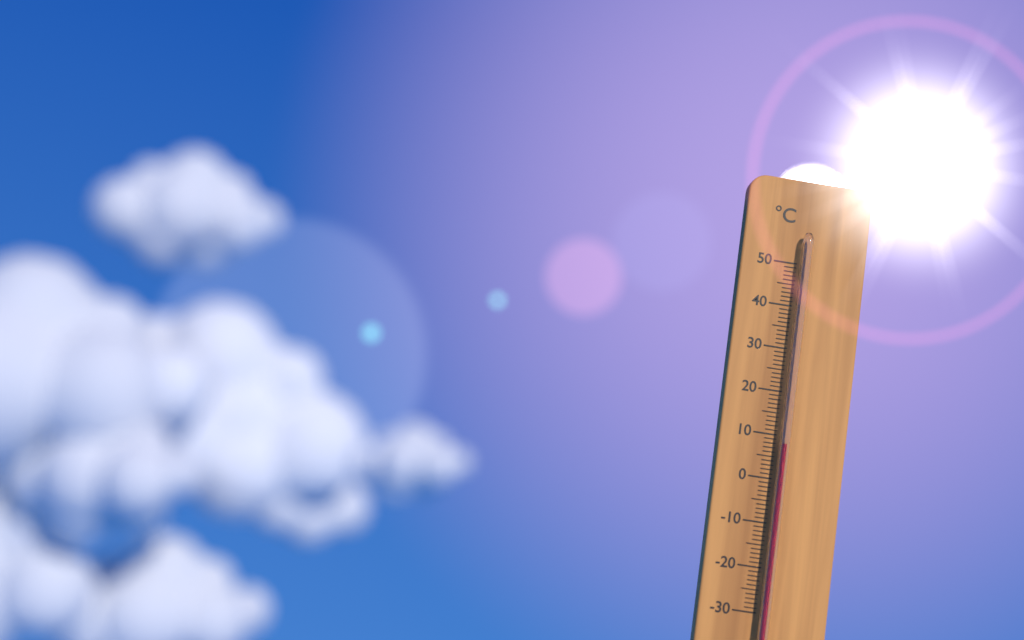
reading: 8 °C
